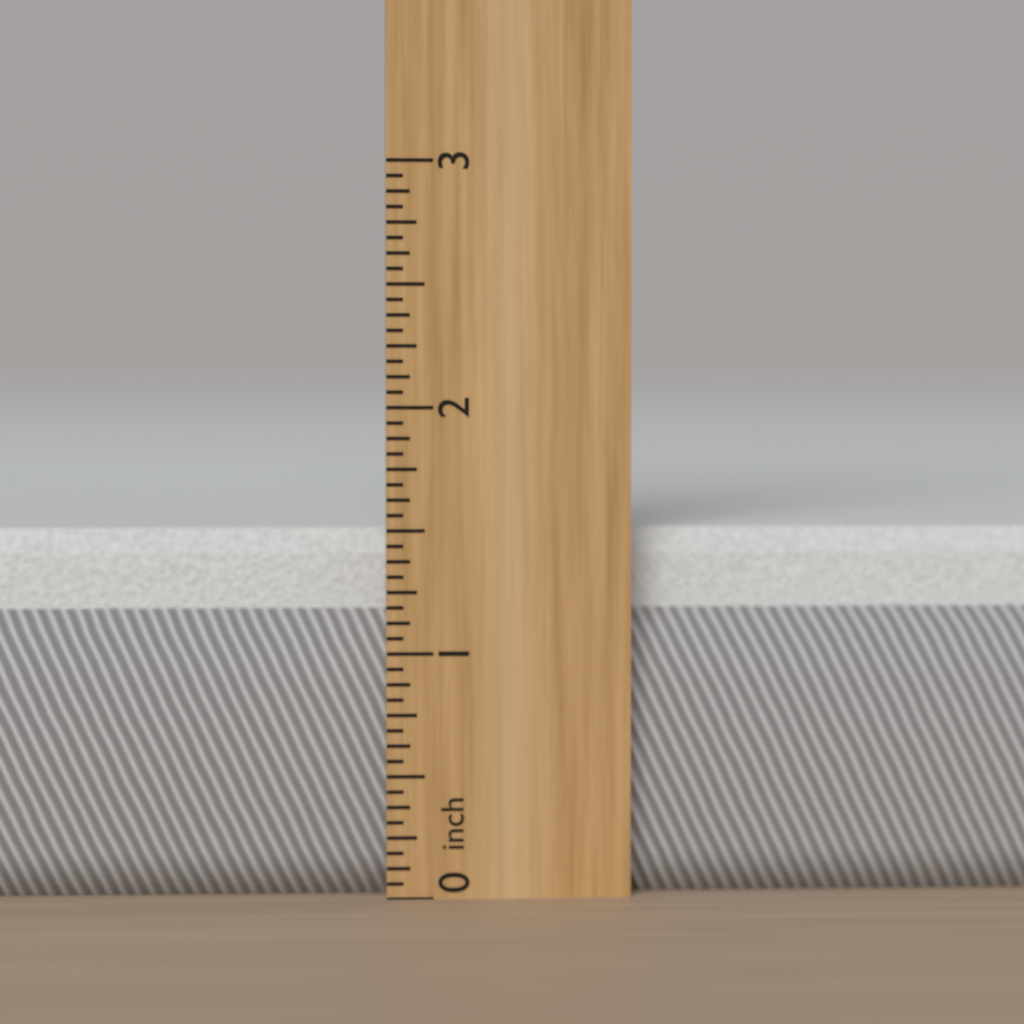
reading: 1.5000 inch
